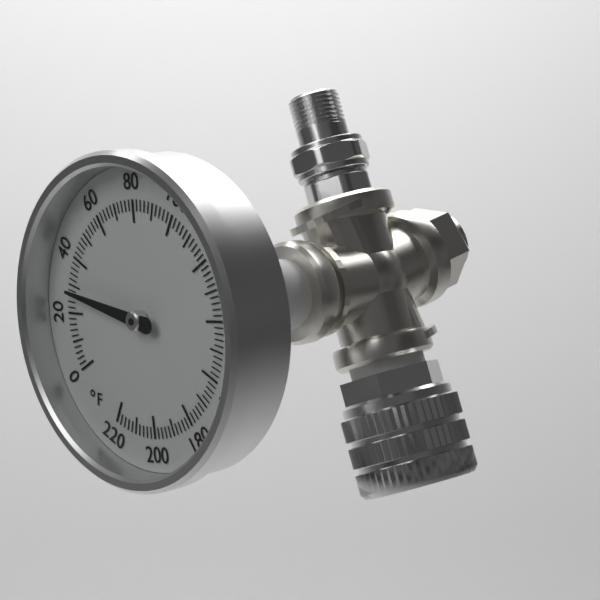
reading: 28 °F
